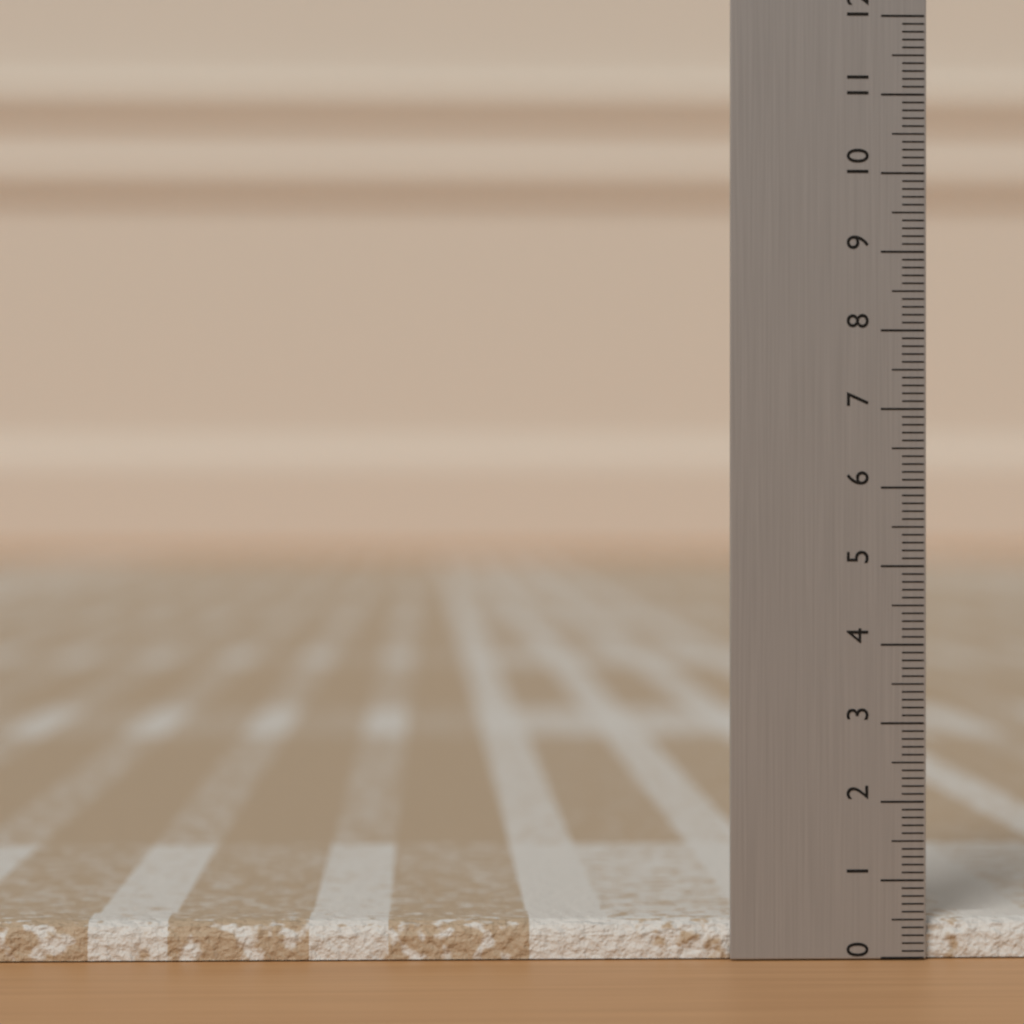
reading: 0.5 (no unit)
